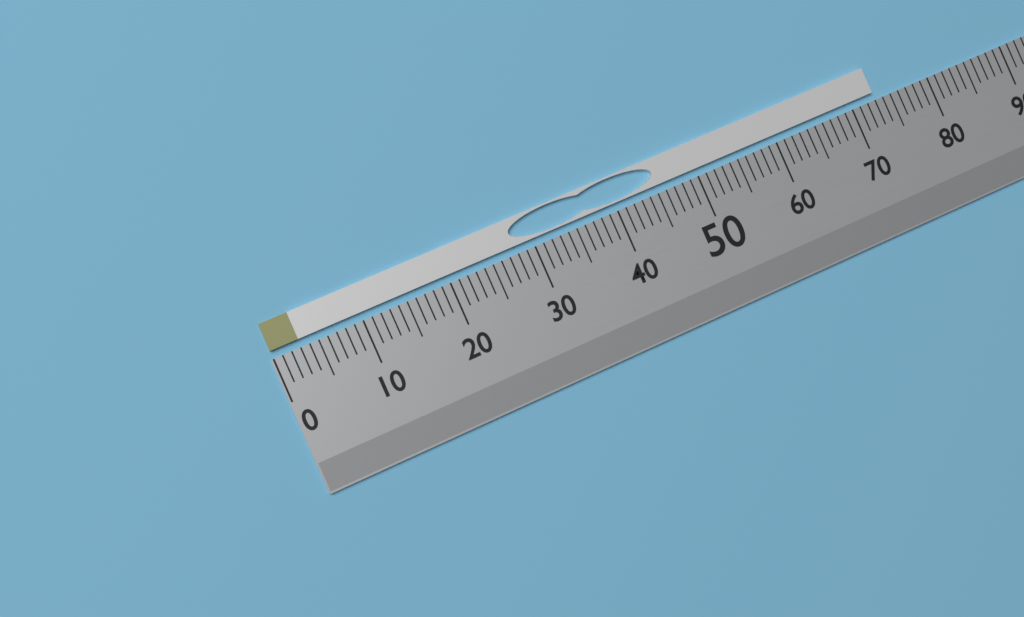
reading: 73 (no unit)
